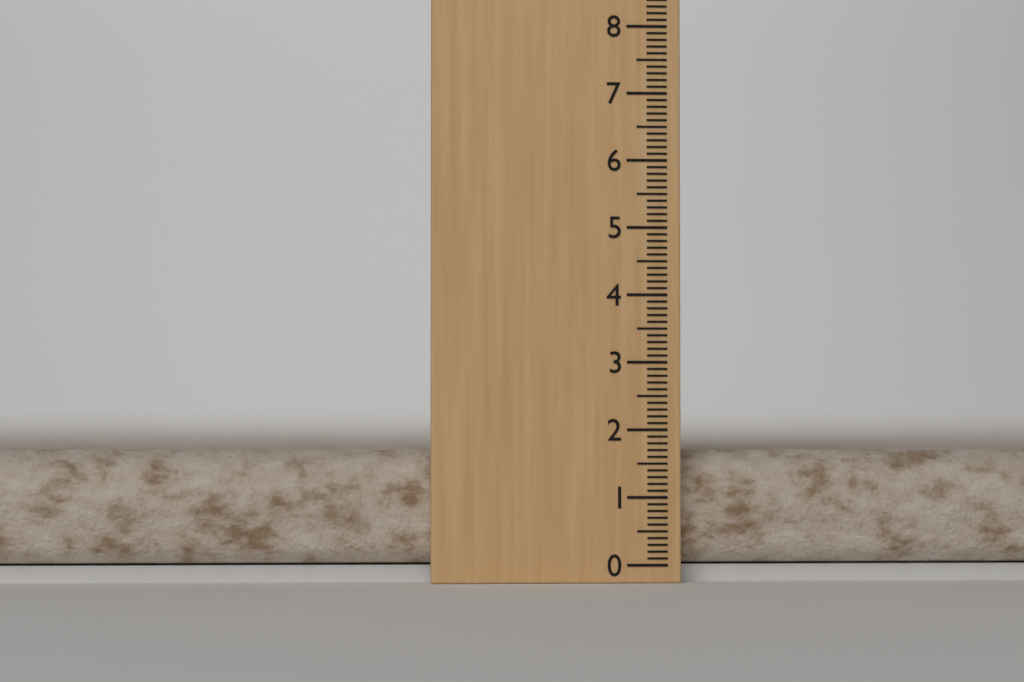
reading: 1.7 (no unit)
